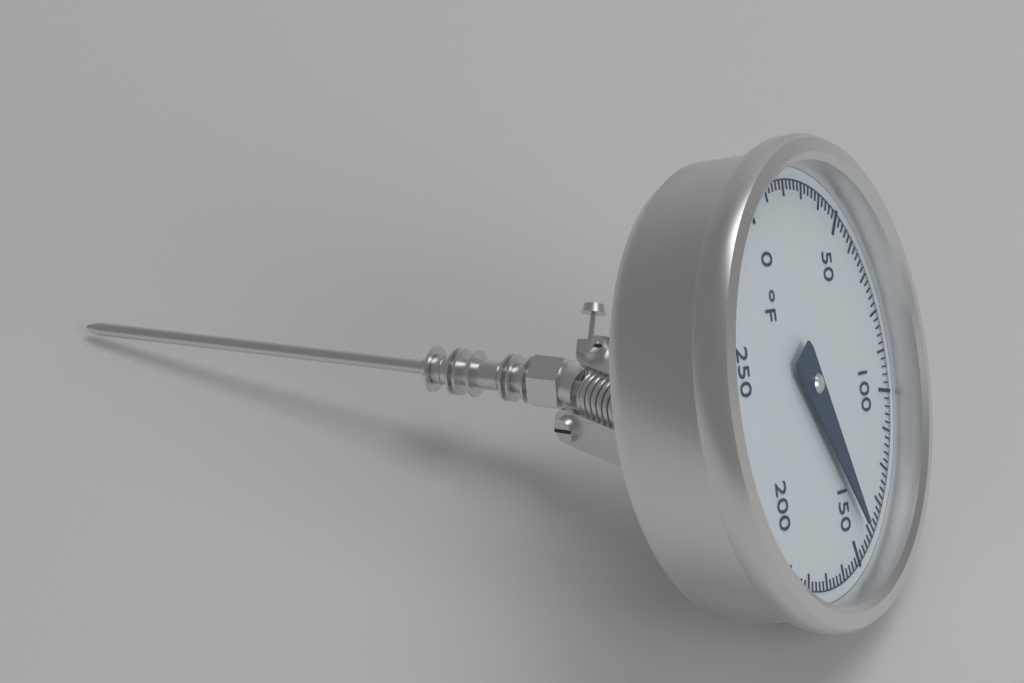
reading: 142 °F
